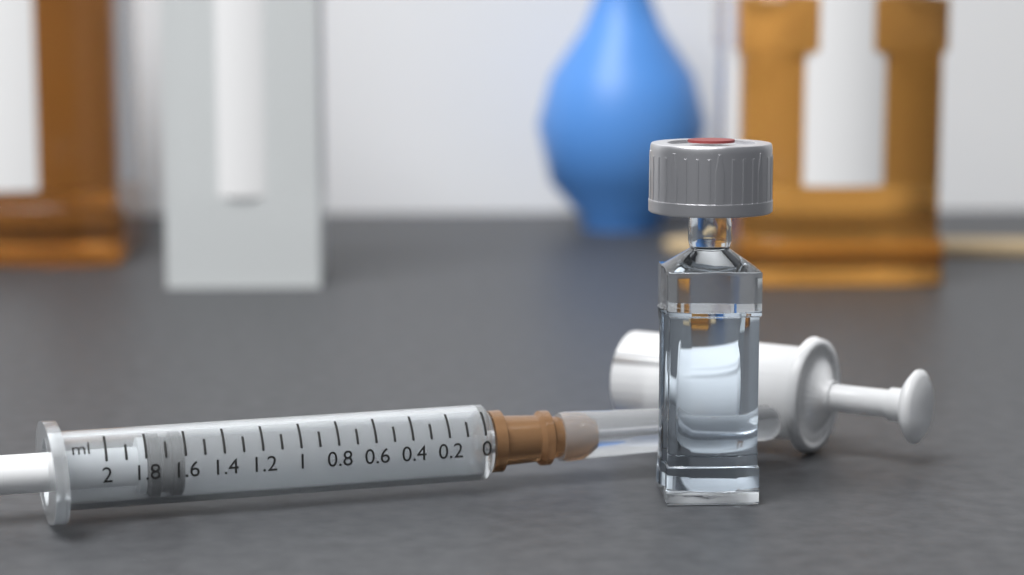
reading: 1.6 ml
